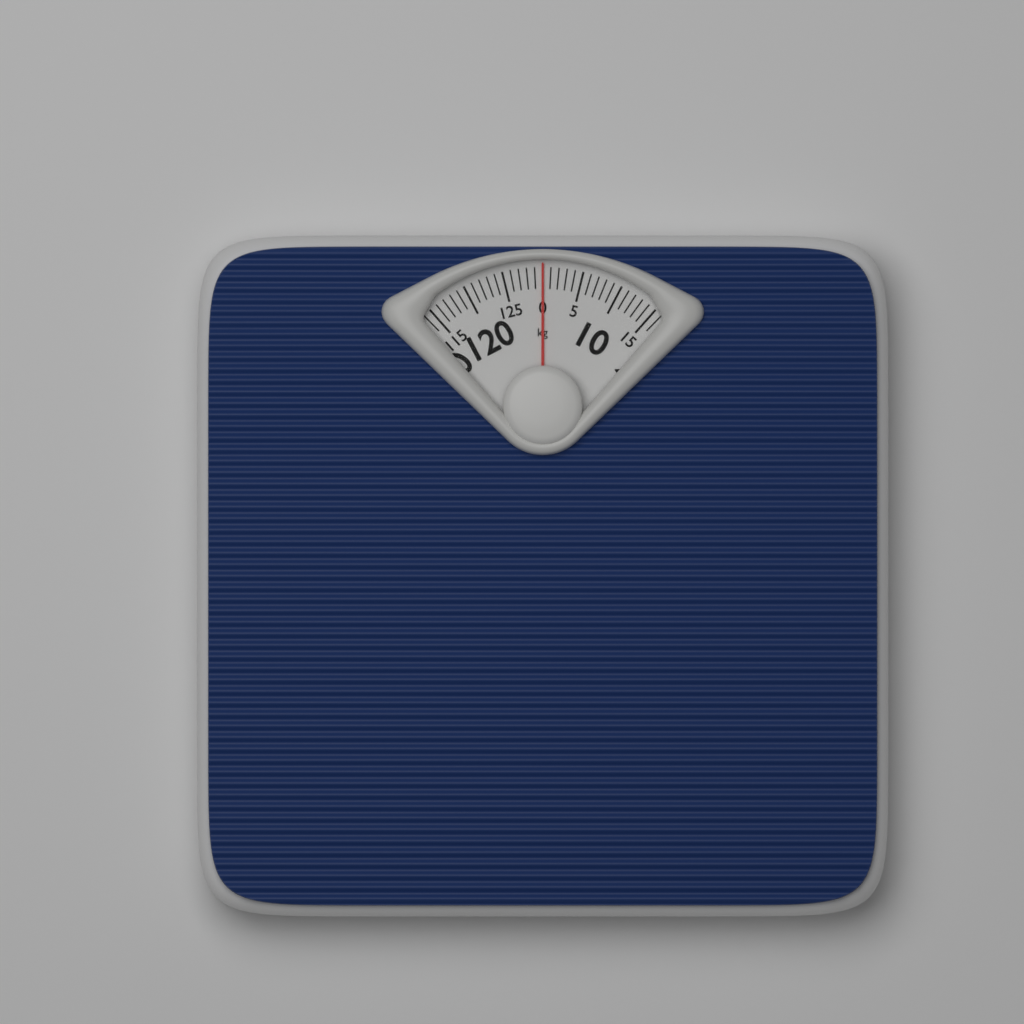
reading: 0 kg
